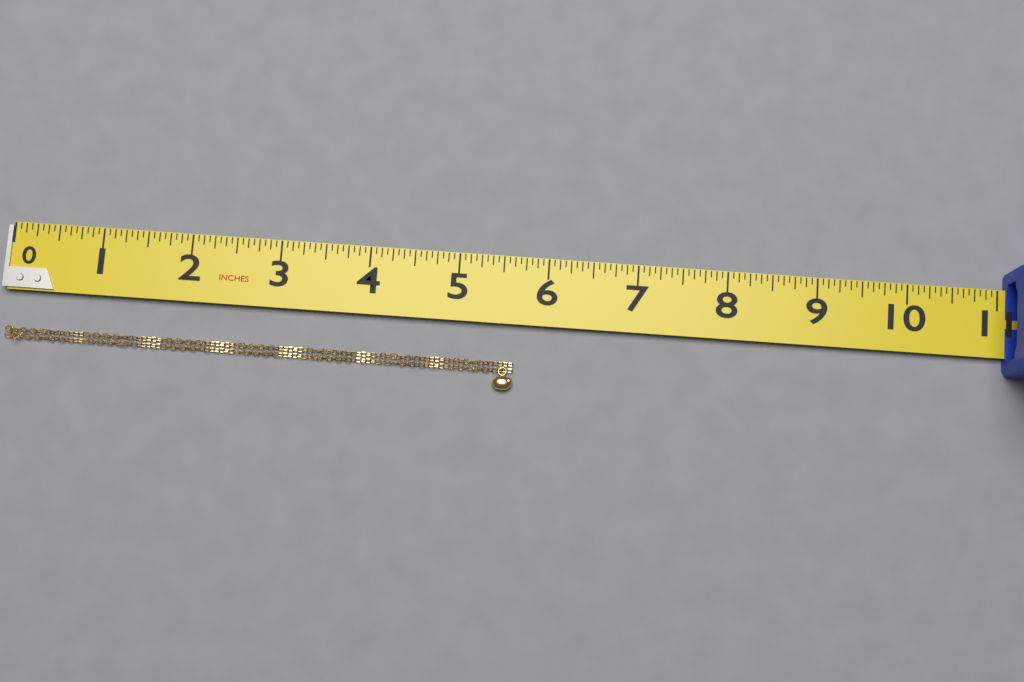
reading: 5.6875 in
